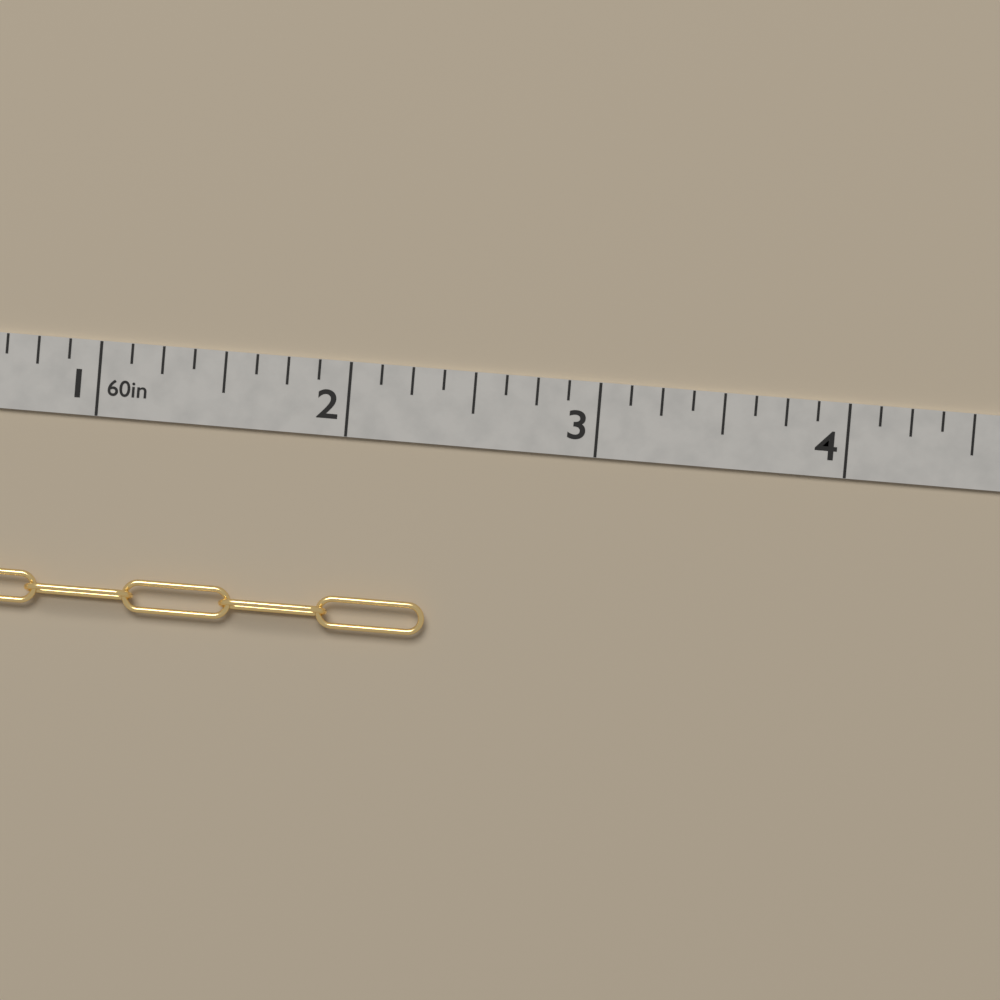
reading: 2.375 in
